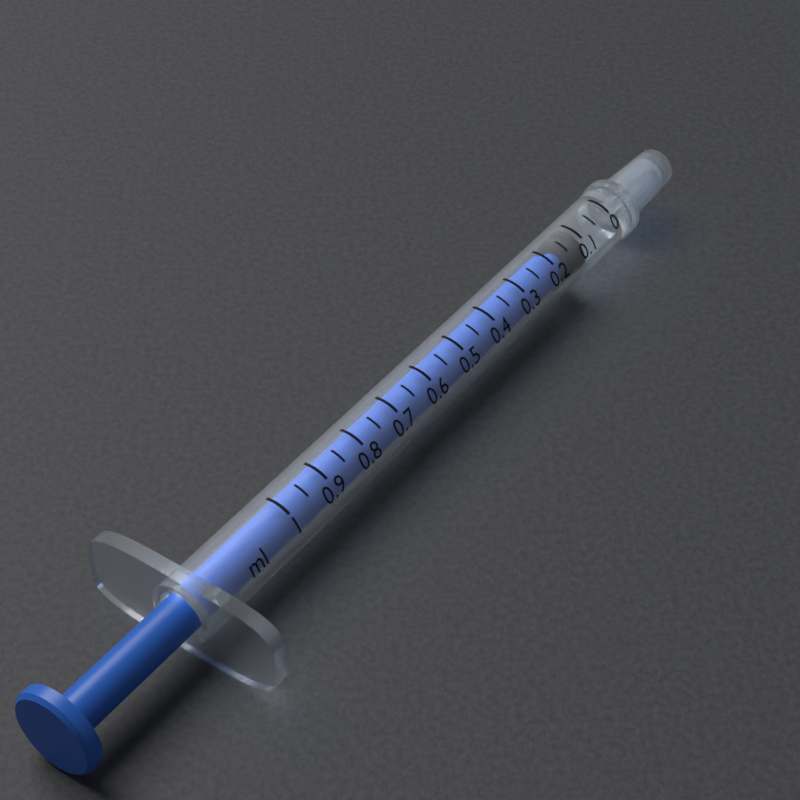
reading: 0.10 ml
